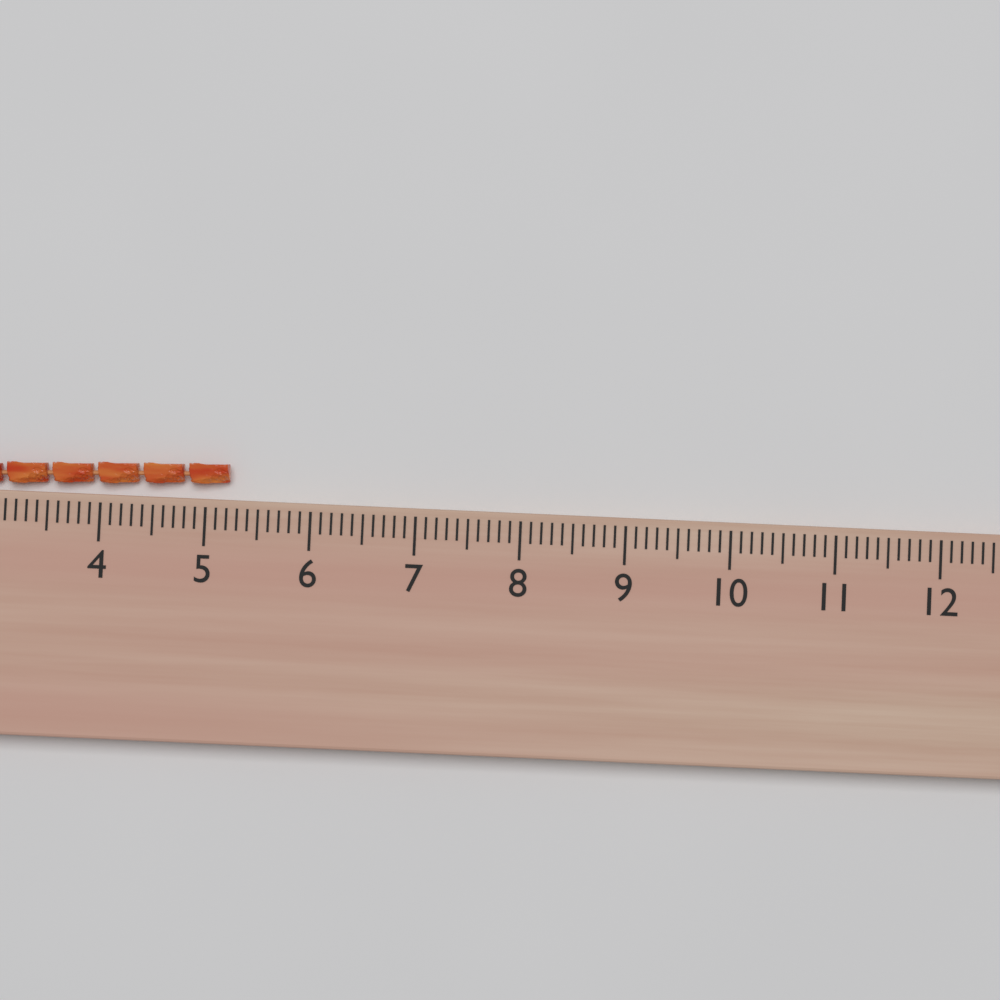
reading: 5.2 (no unit)
